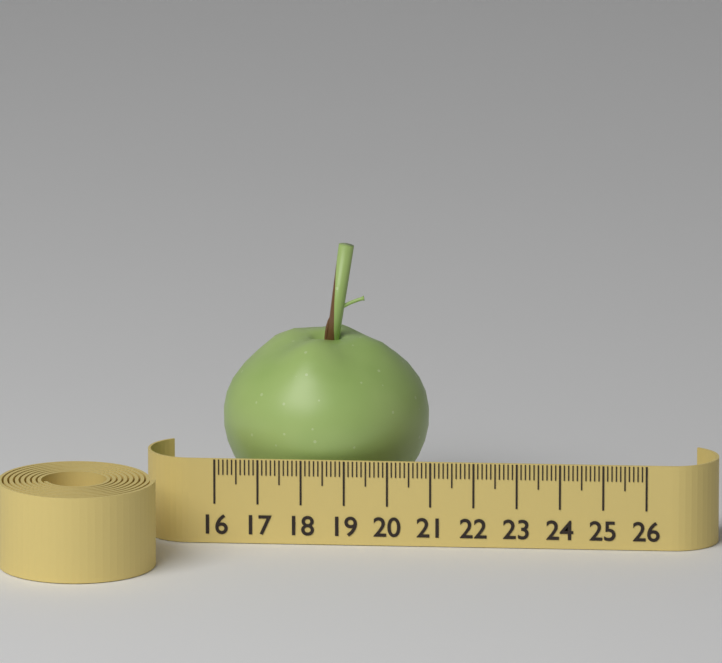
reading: 20.8 (no unit)
